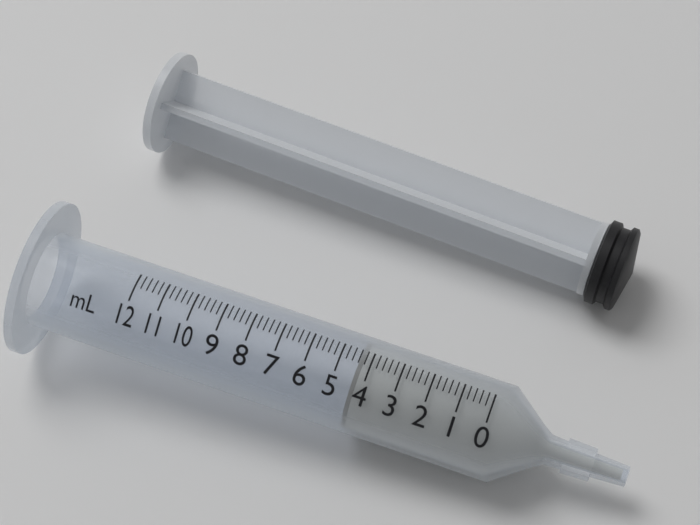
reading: 4.4 ml
